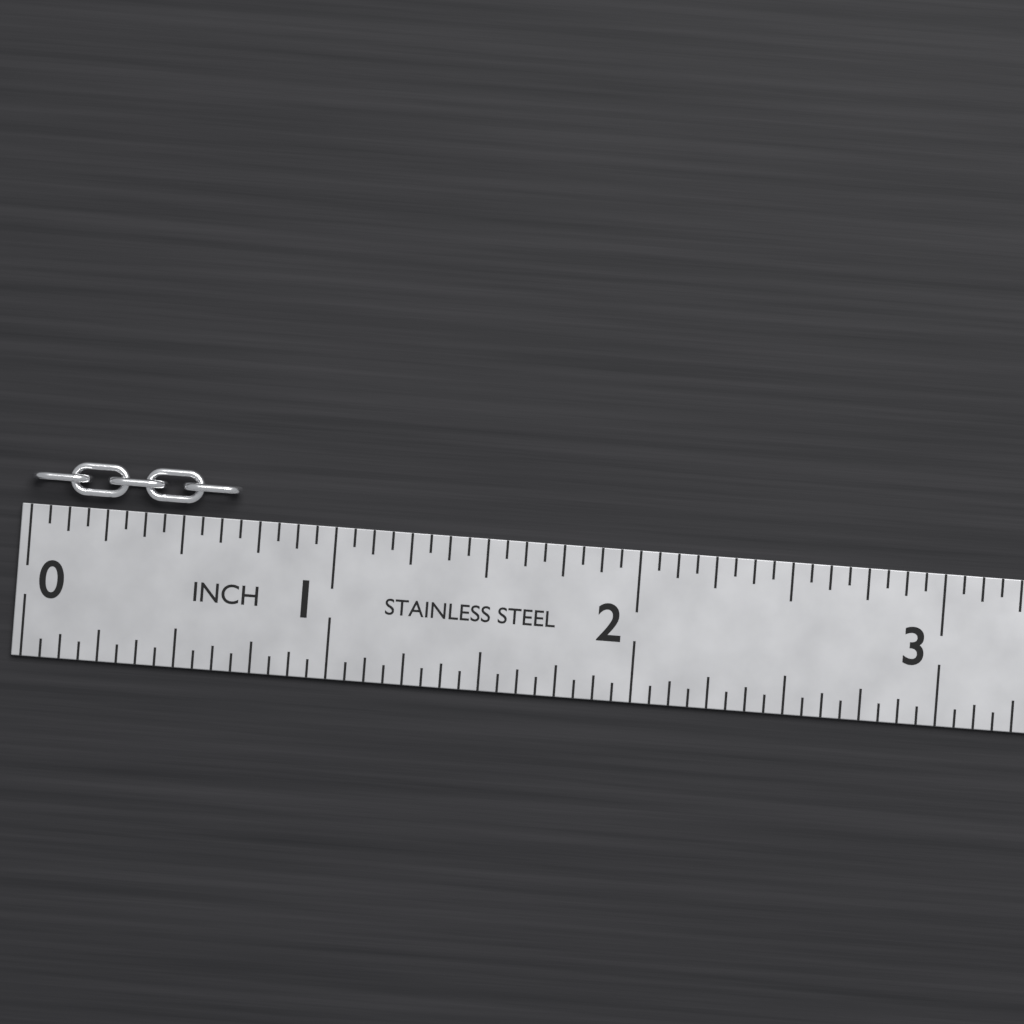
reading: 0.6875 in
